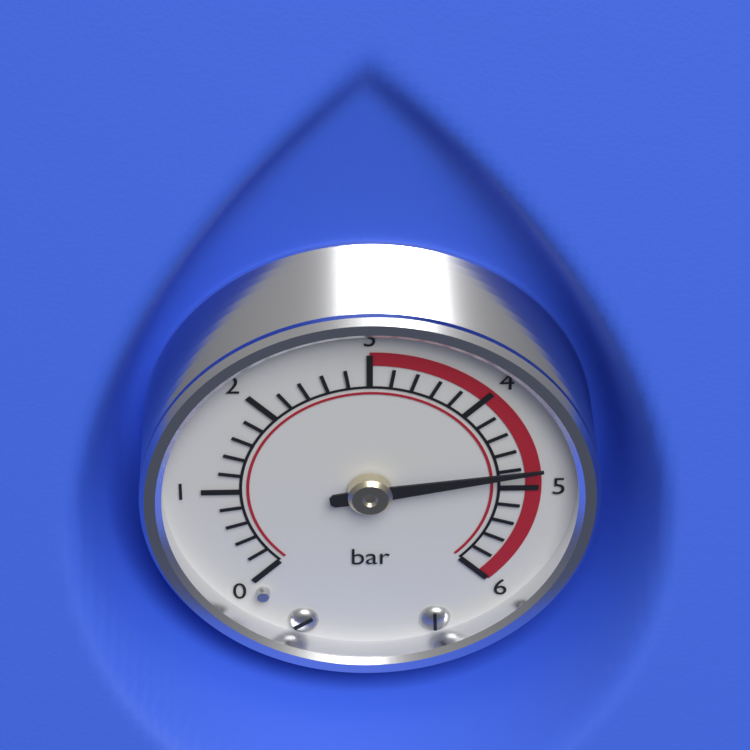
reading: 4.8 bar
